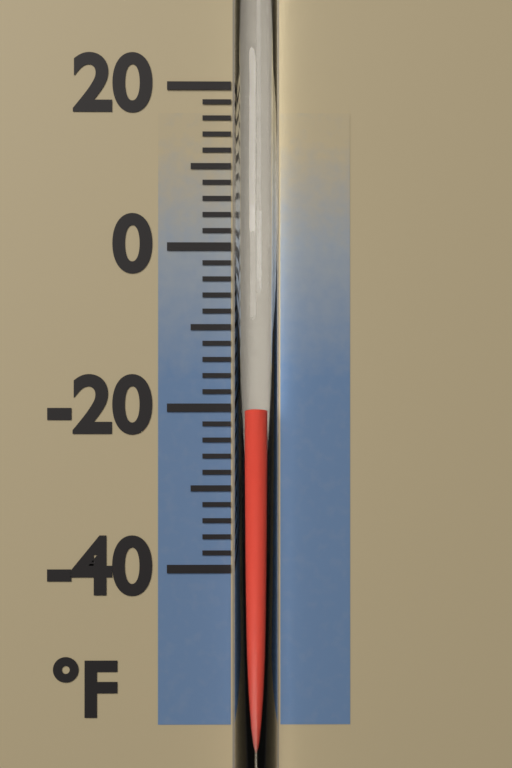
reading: -20 °F
